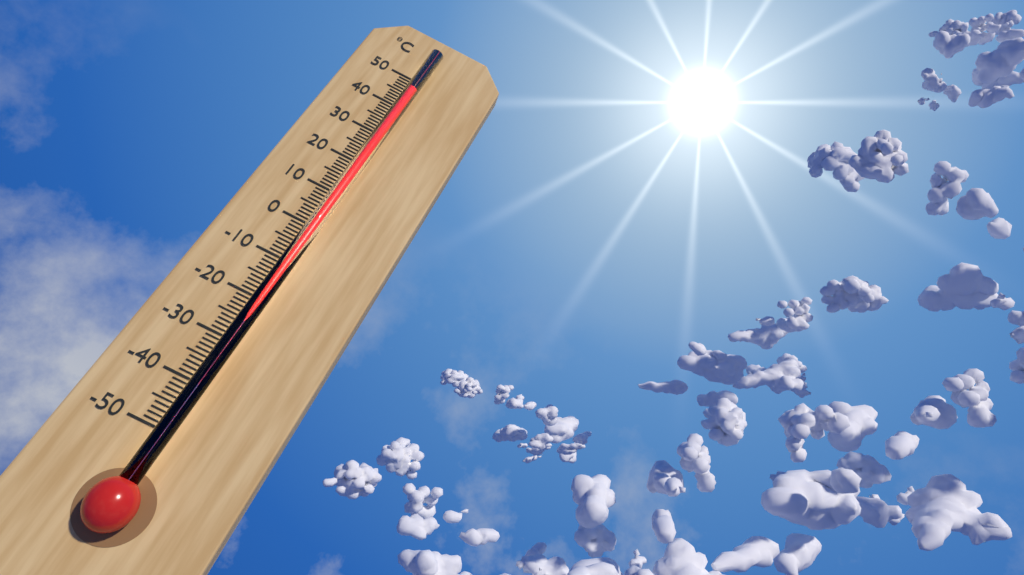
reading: 45 °C
